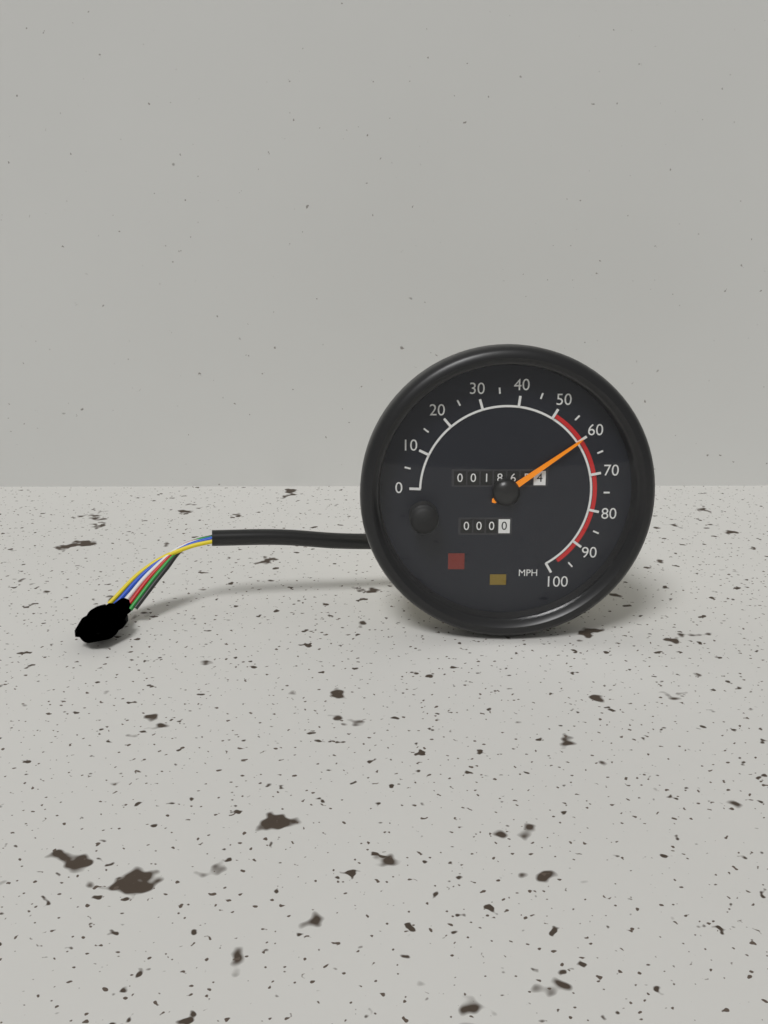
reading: 60 MPH
